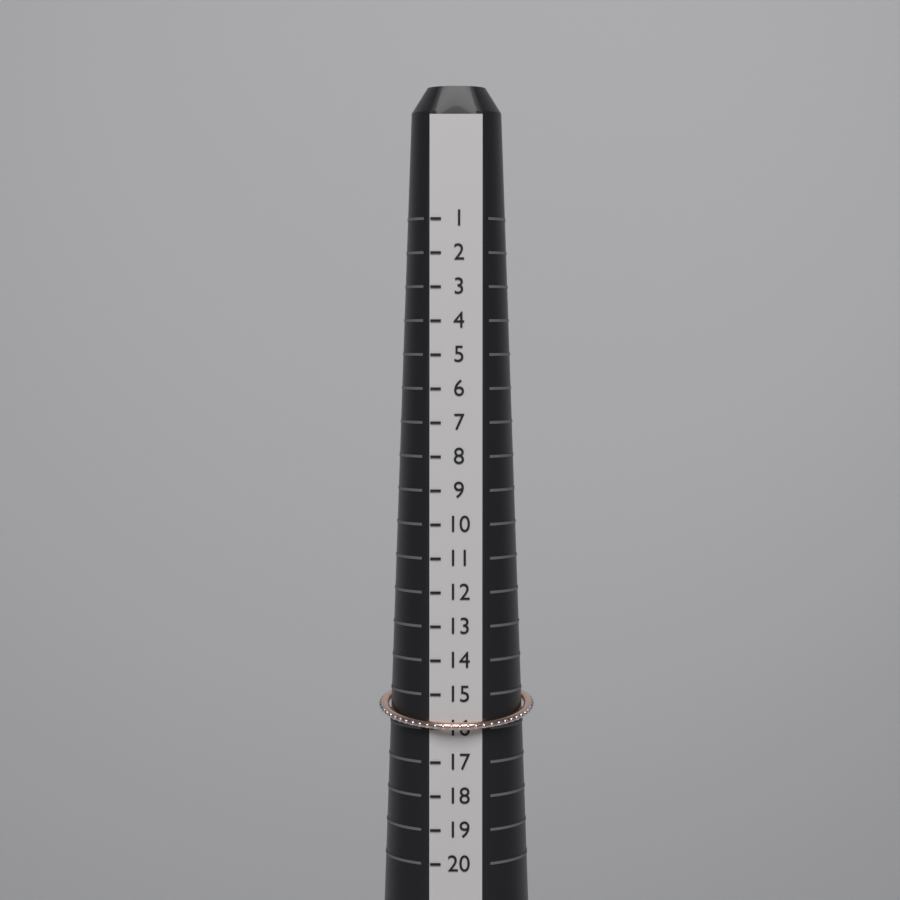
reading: 16 (no unit)
